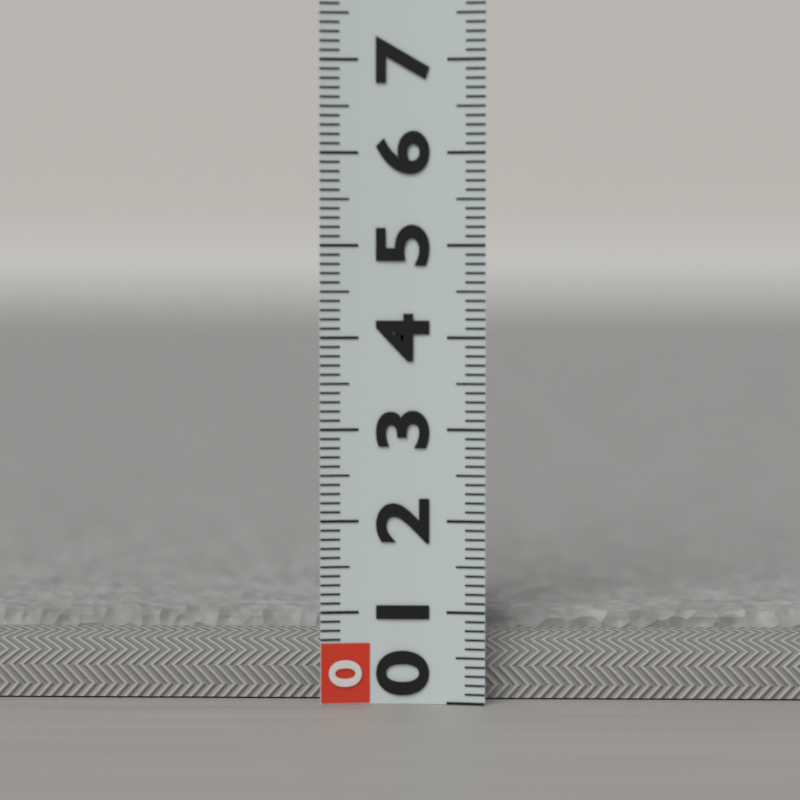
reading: 0.9 (no unit)
